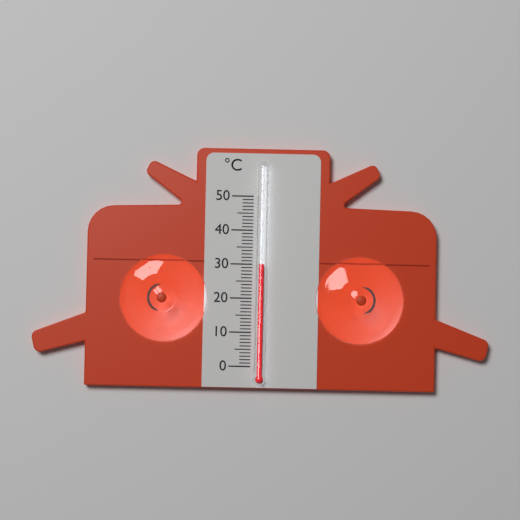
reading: 30 °C
